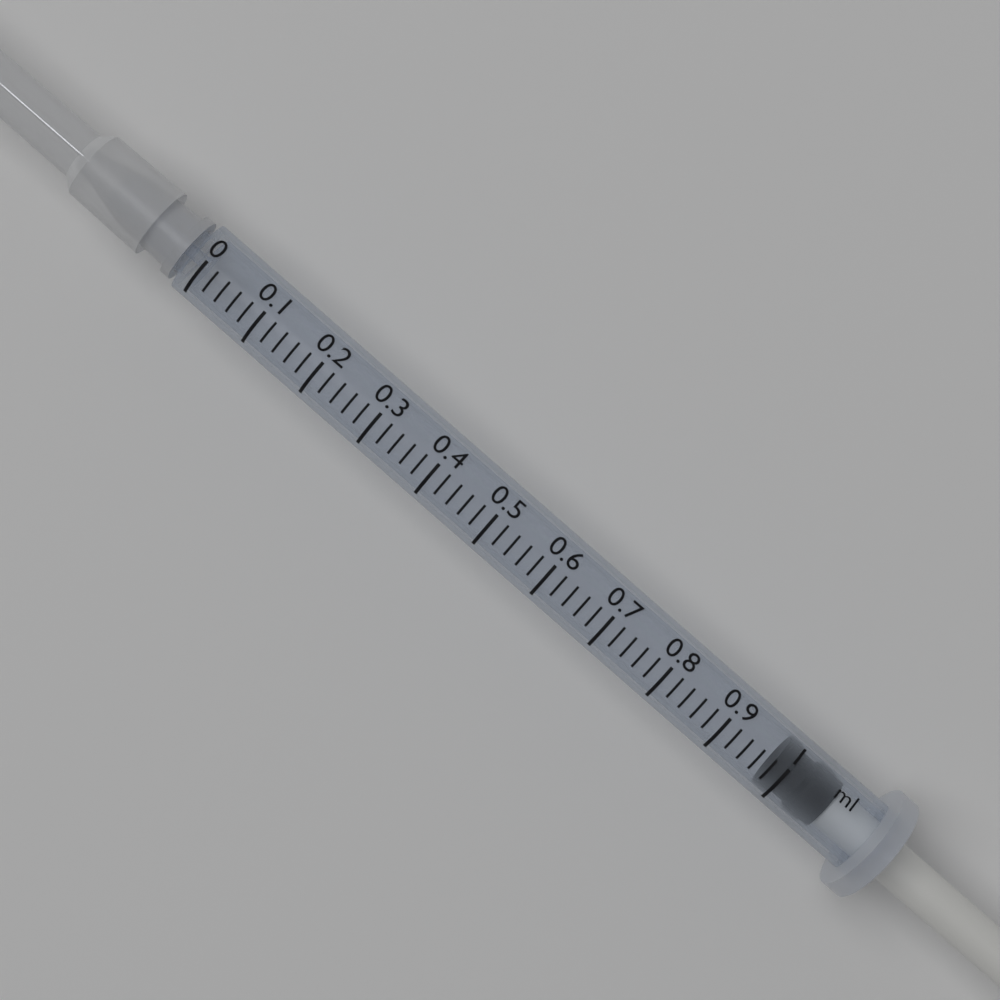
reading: 0.98 ml
